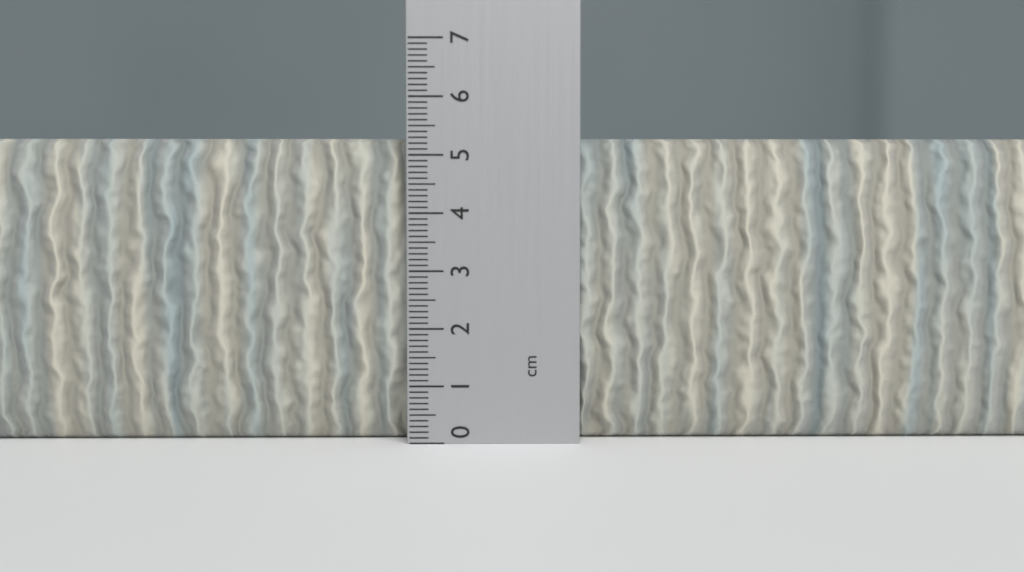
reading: 5.3 cm
